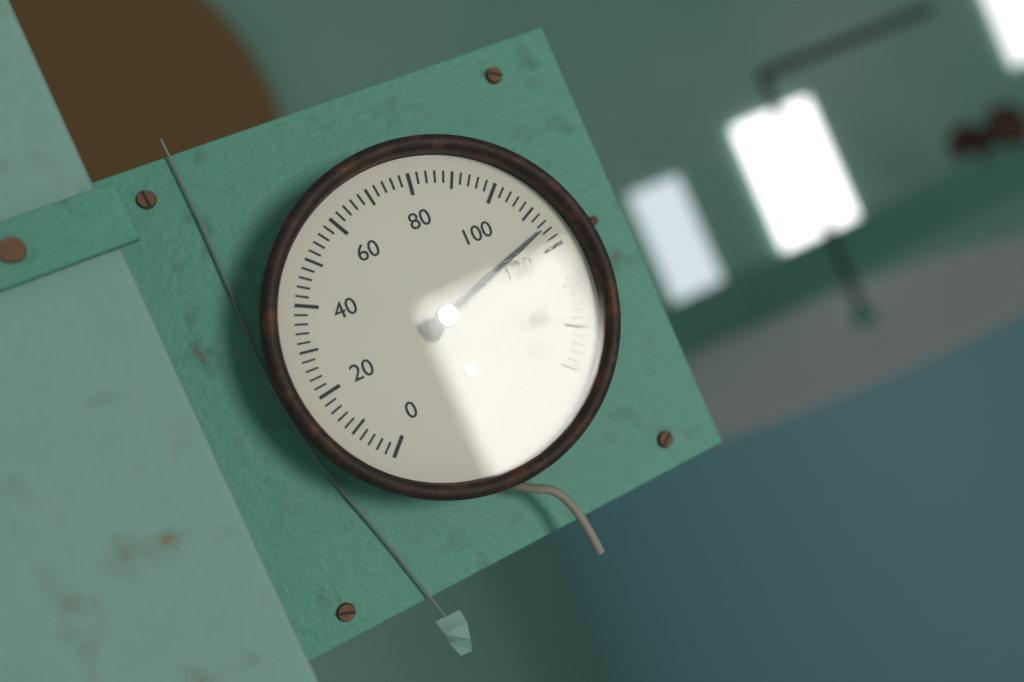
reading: 115 (no unit)
